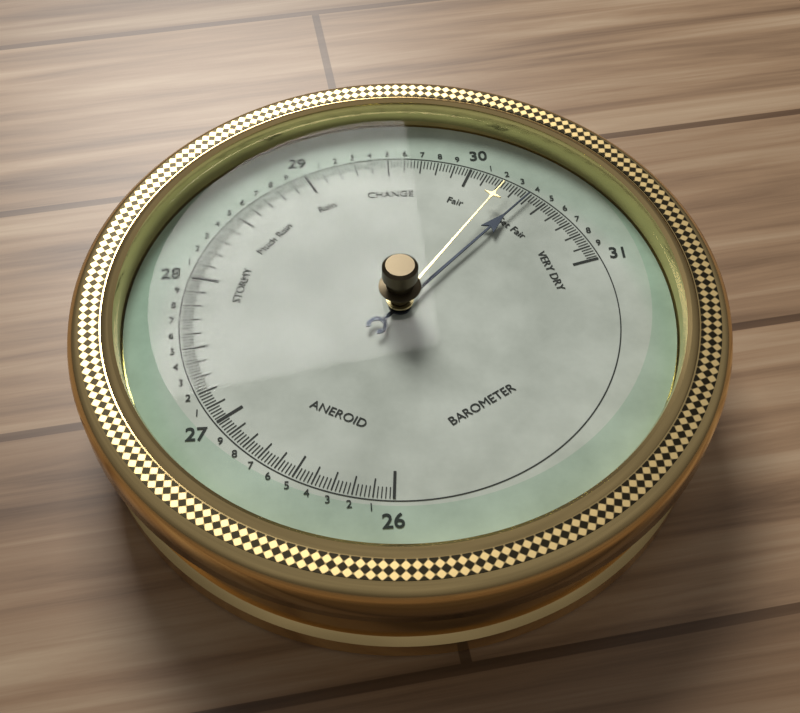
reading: 30.40 (no unit)
